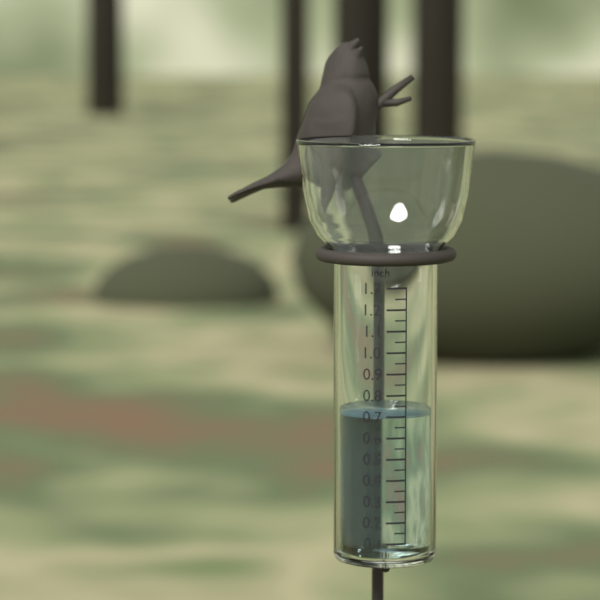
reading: 0.70 inch
